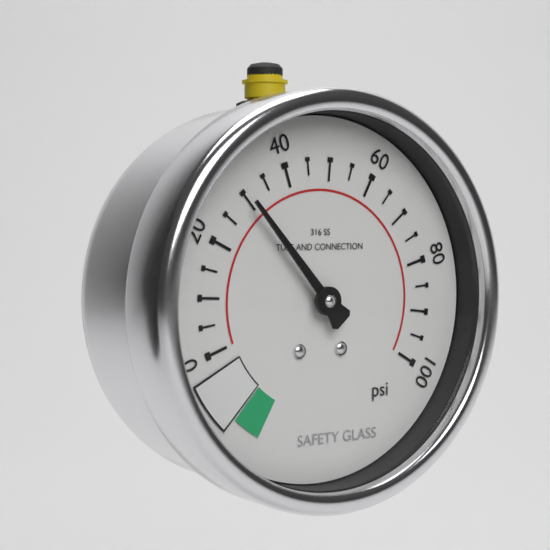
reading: 30 psi
